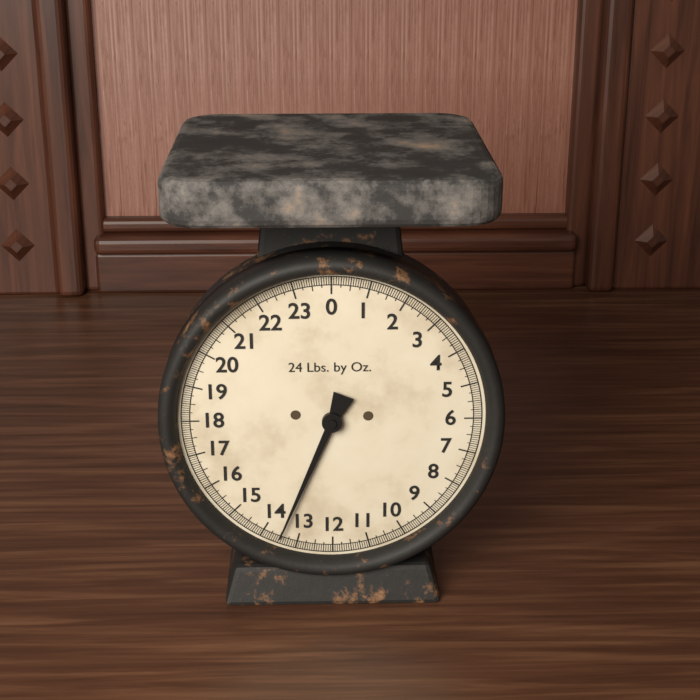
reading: 13.5000 lb
